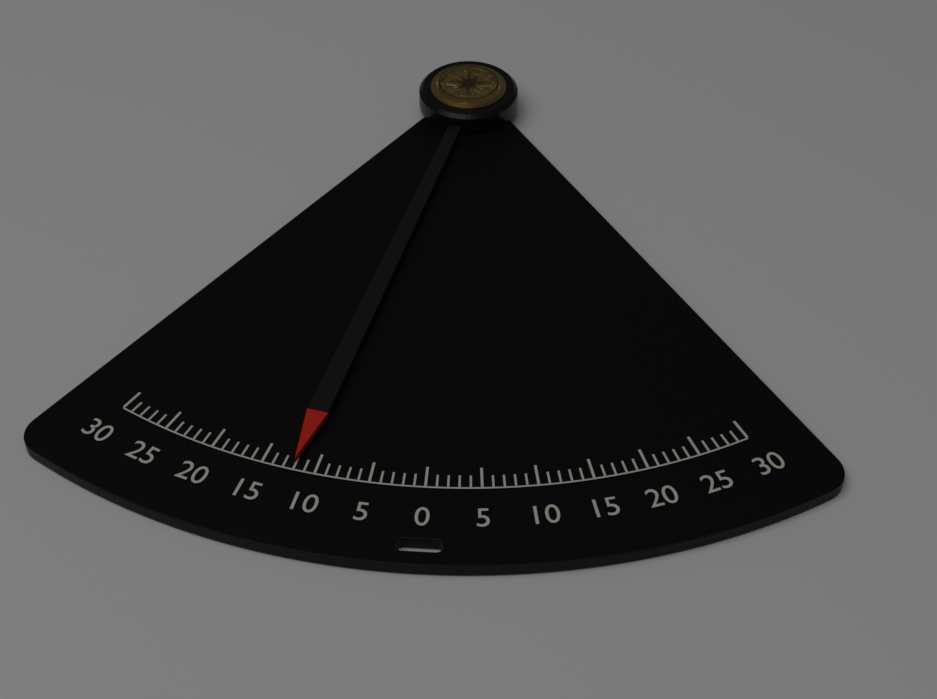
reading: -12 (no unit)
